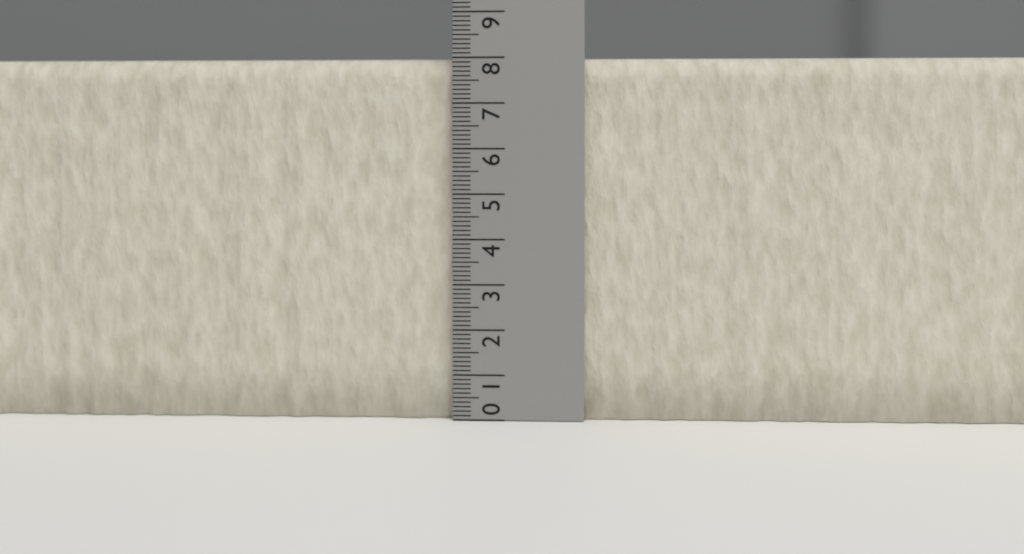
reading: 8.0 (no unit)
